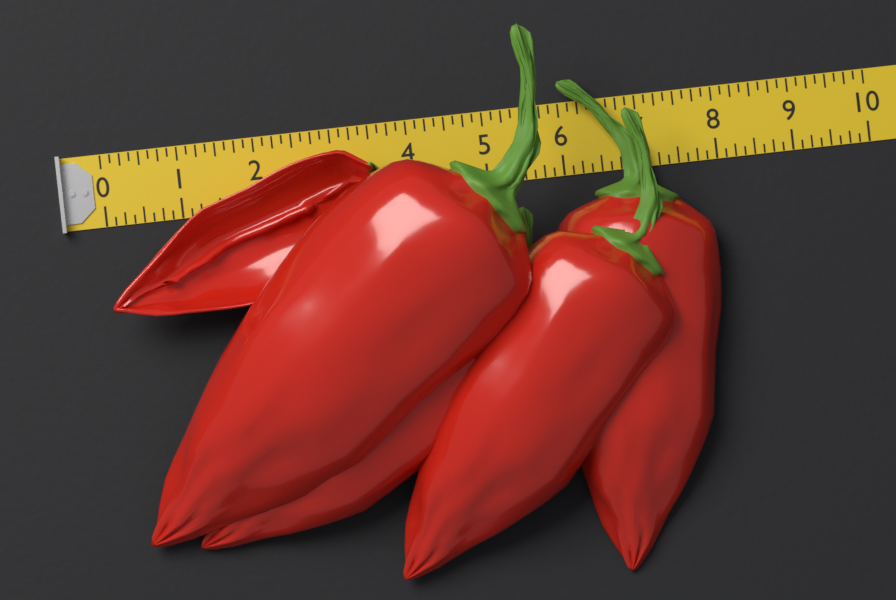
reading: 7.875 (no unit)
